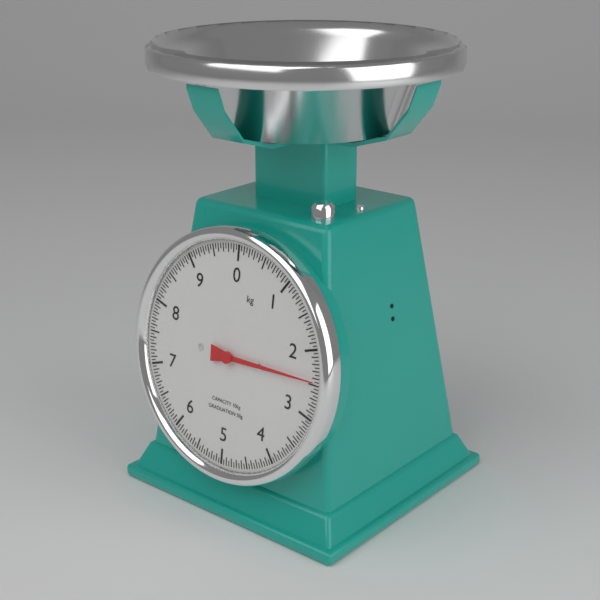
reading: 2.45 kg
